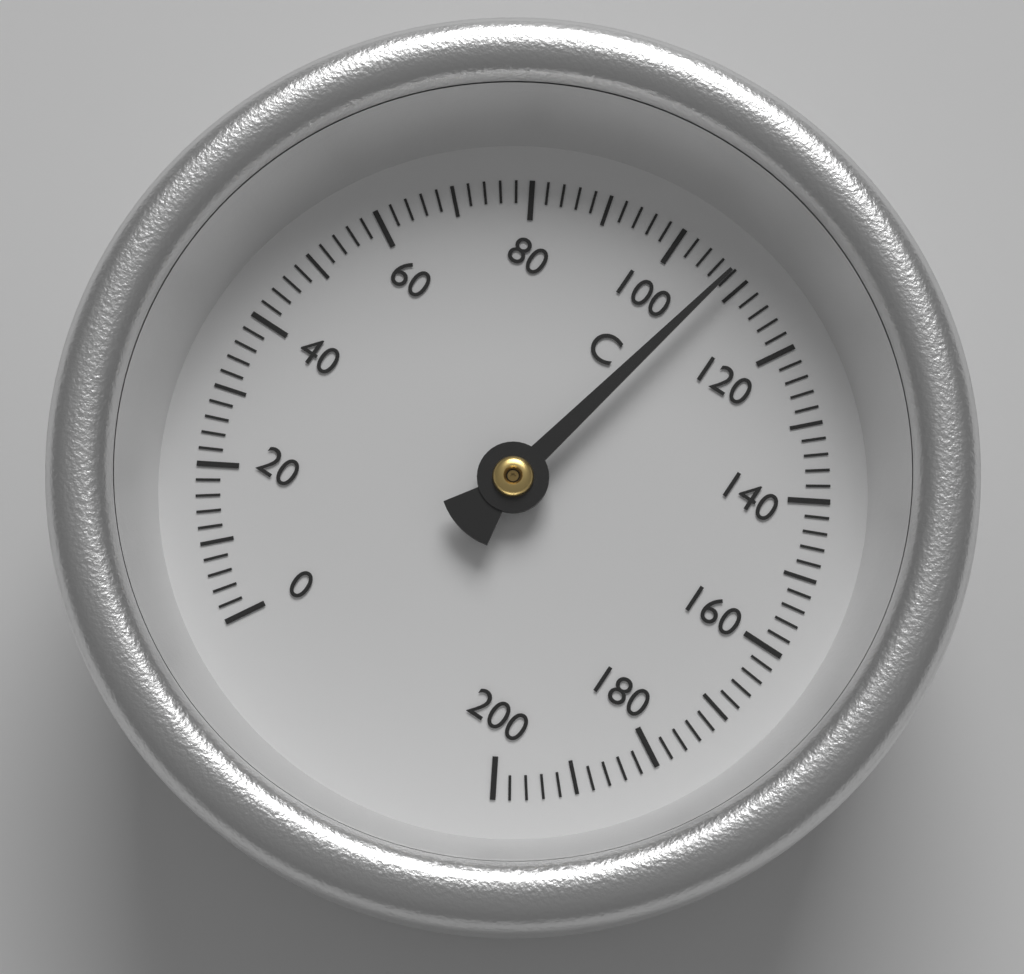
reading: 108 °C
